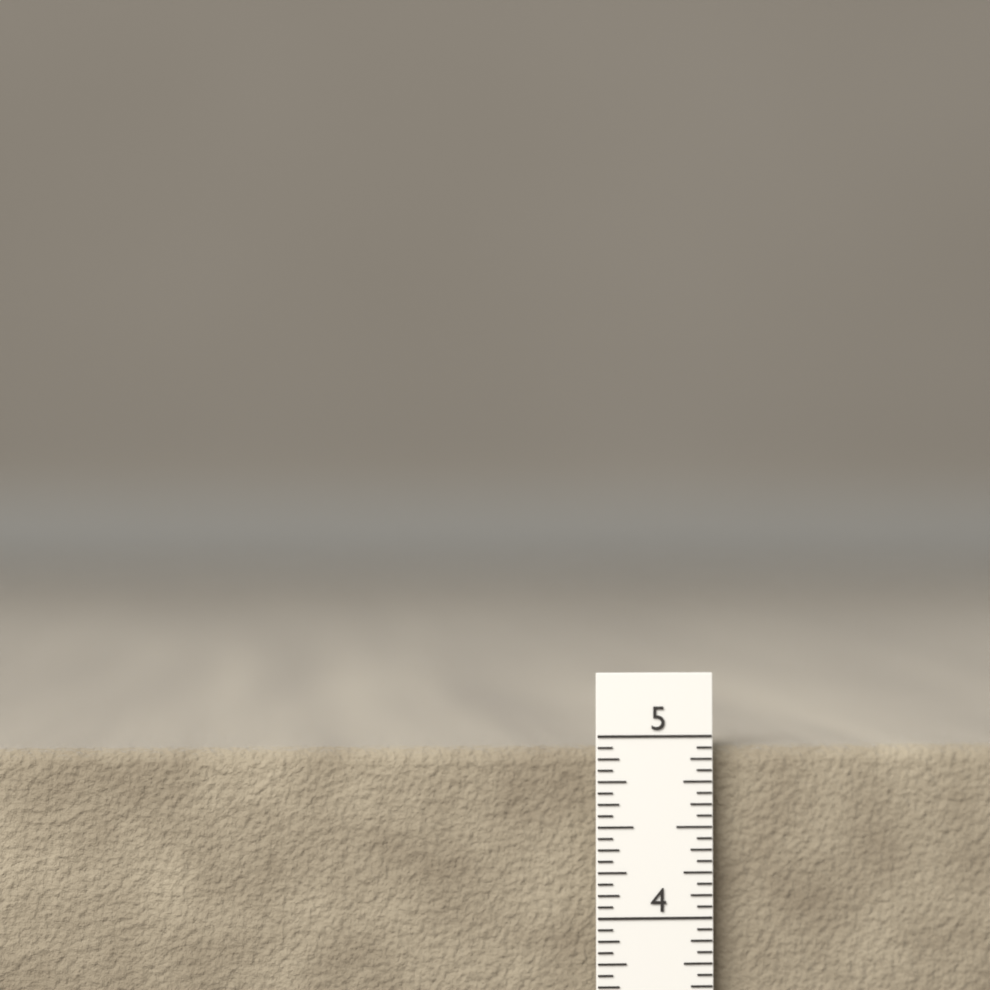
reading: 4.9375 in
